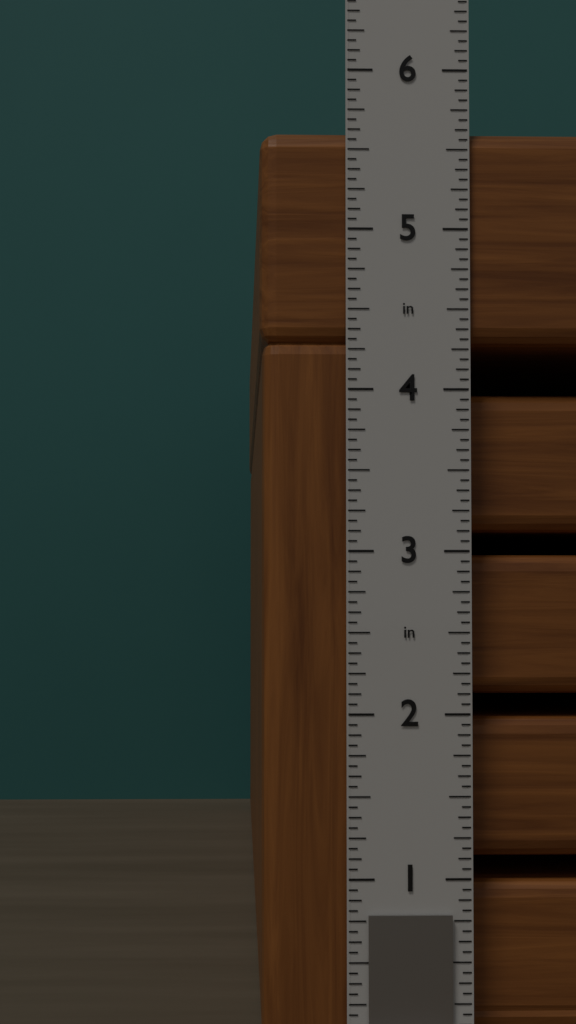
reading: 5.6250 in
